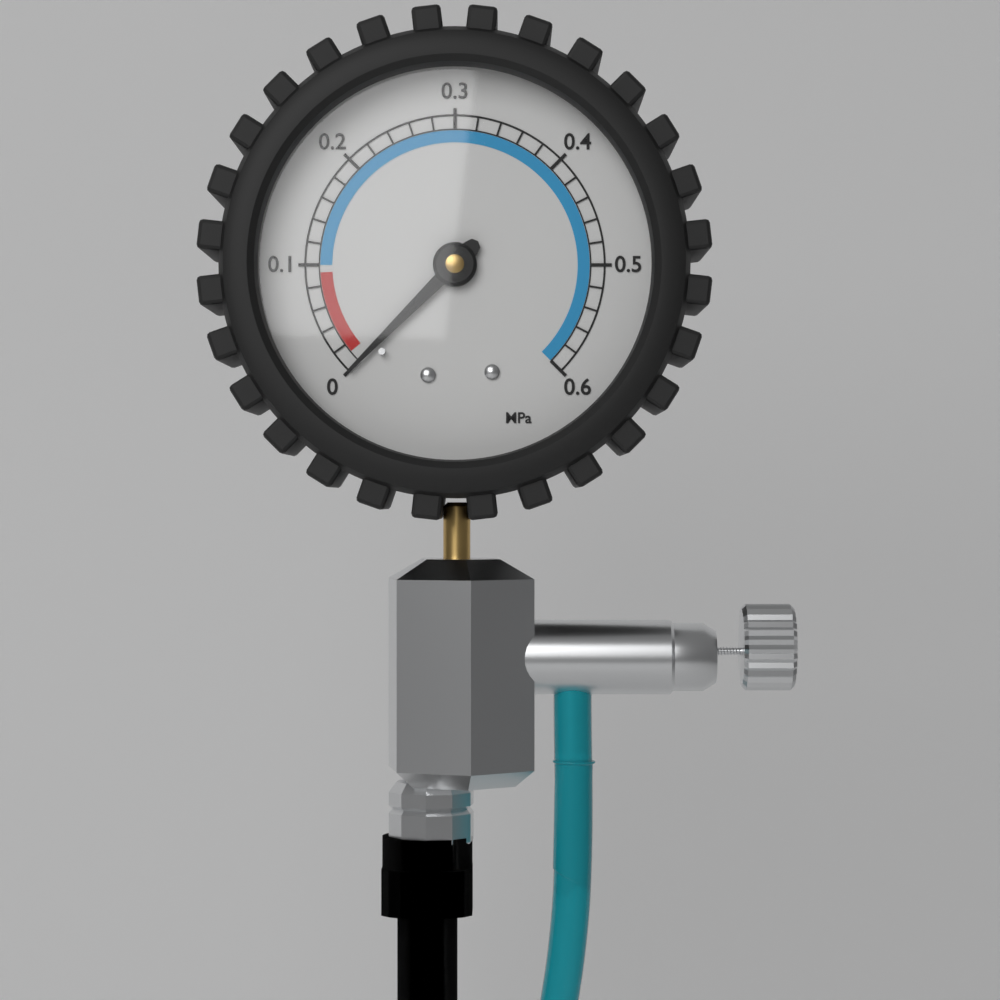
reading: 0.00 MPa
